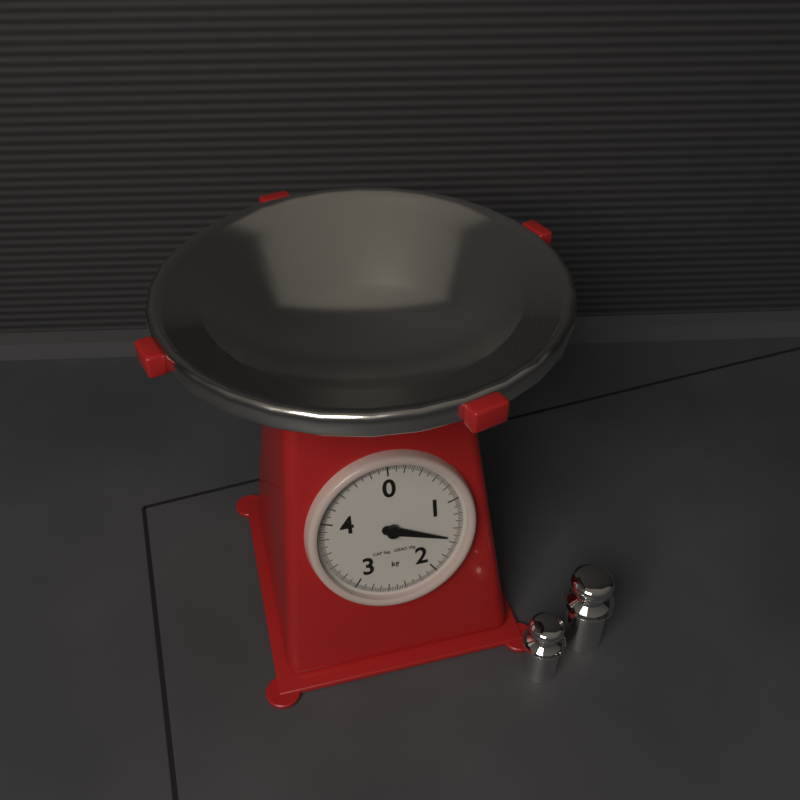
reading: 1.54 kg
